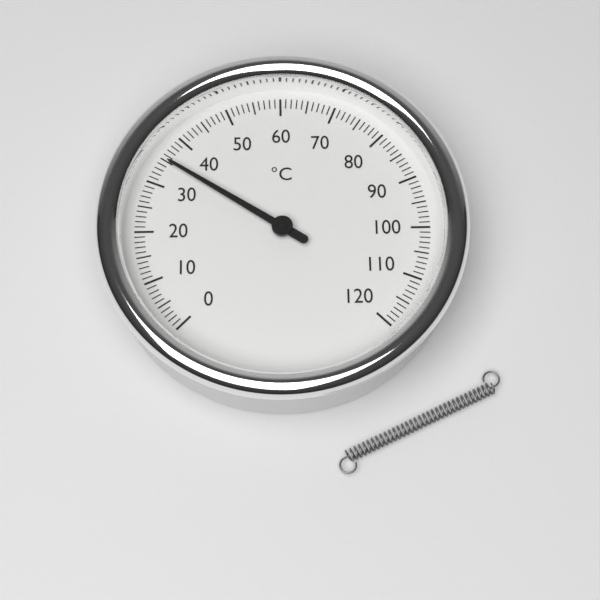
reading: 35 °C
